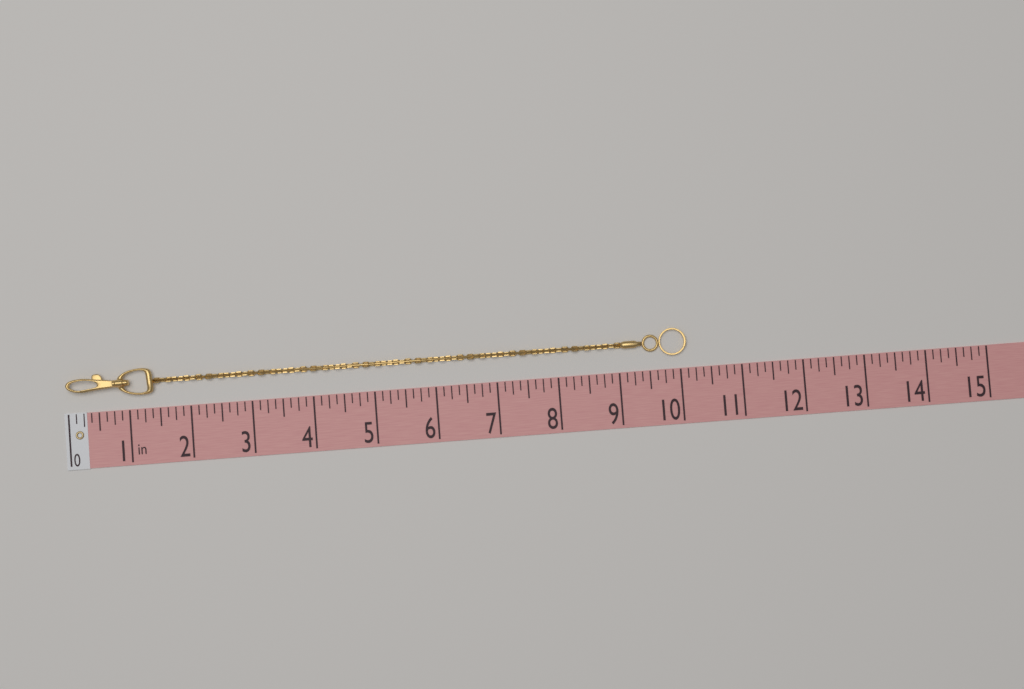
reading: 10.125 in
